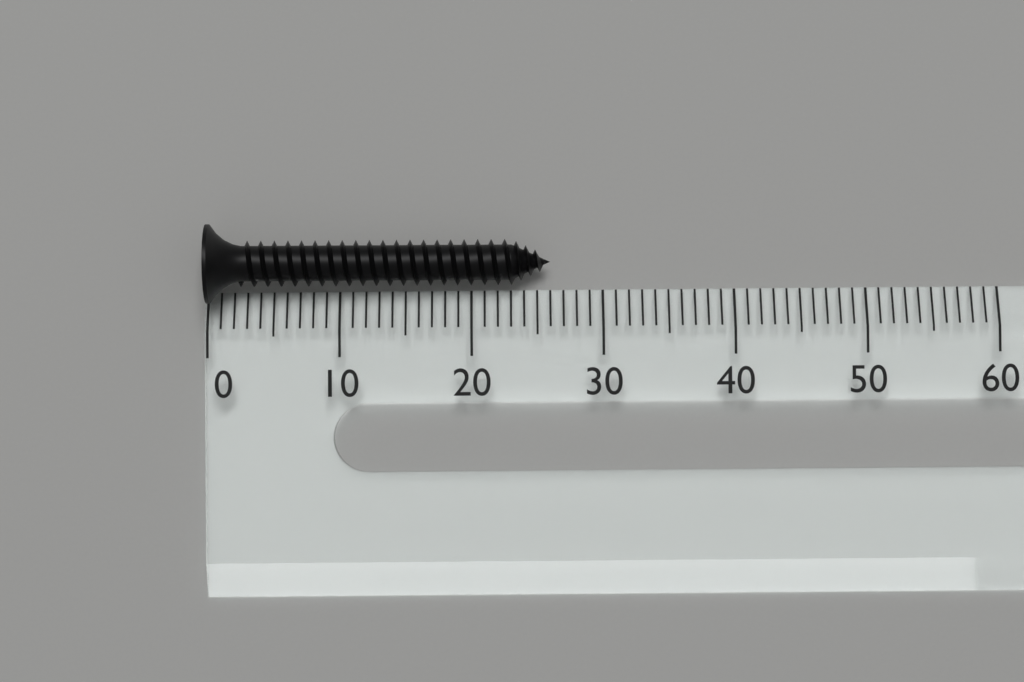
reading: 26 (no unit)
